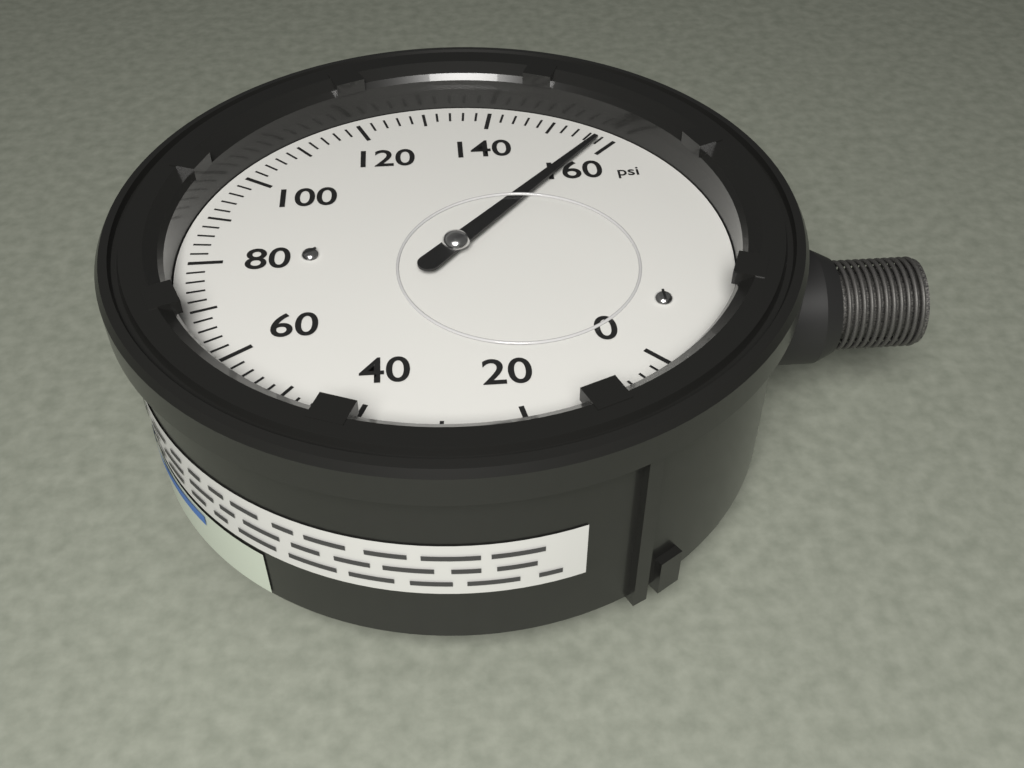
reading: 158 psi
